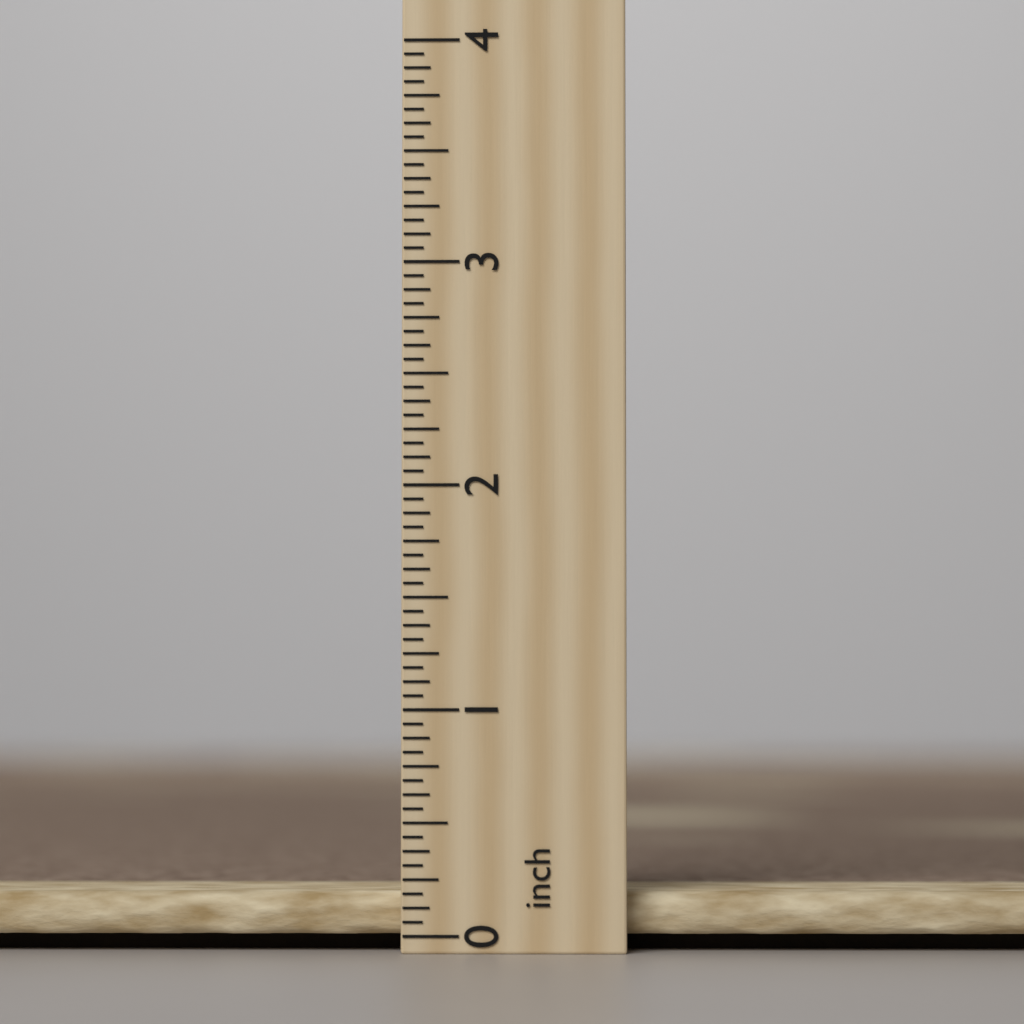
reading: 0.1875 inch
